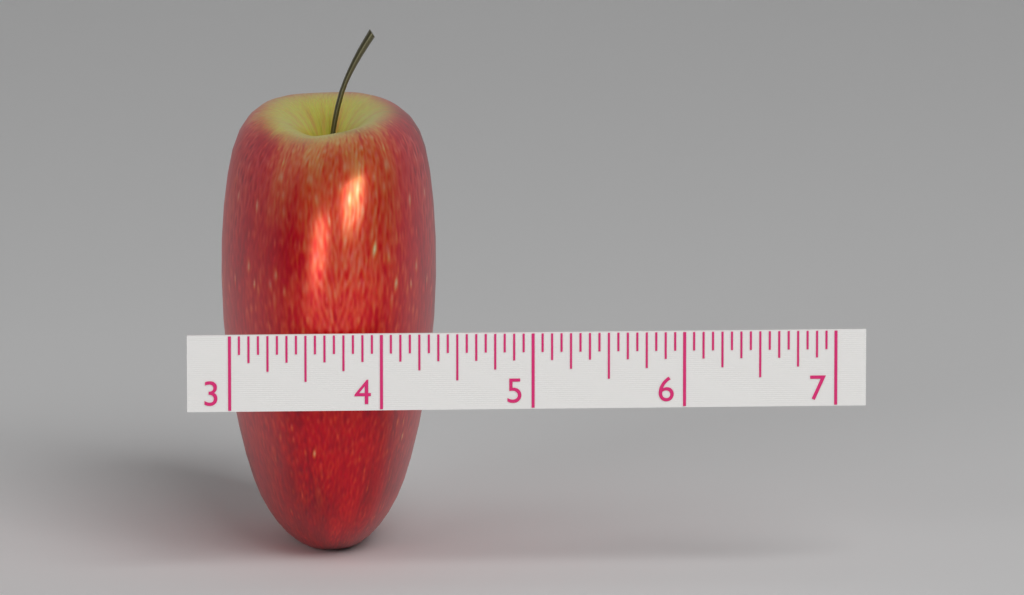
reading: 4.4375 (no unit)
